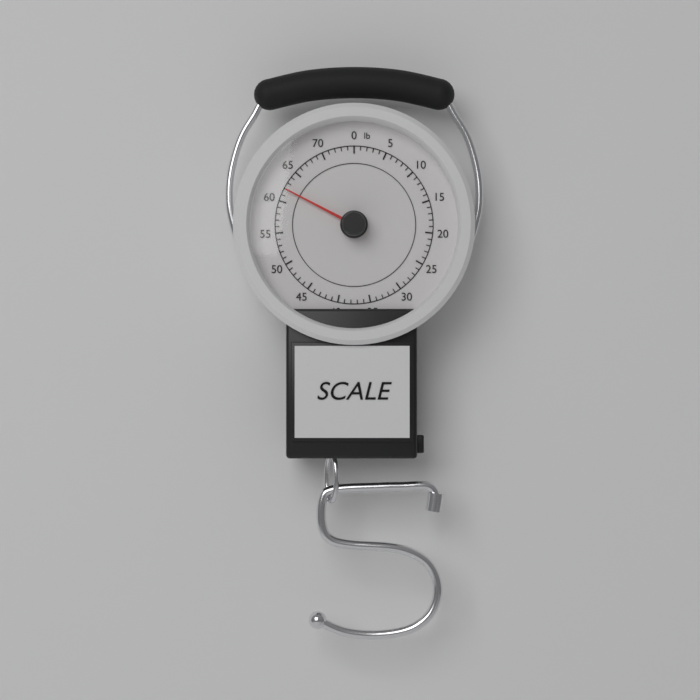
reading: 62 lb
